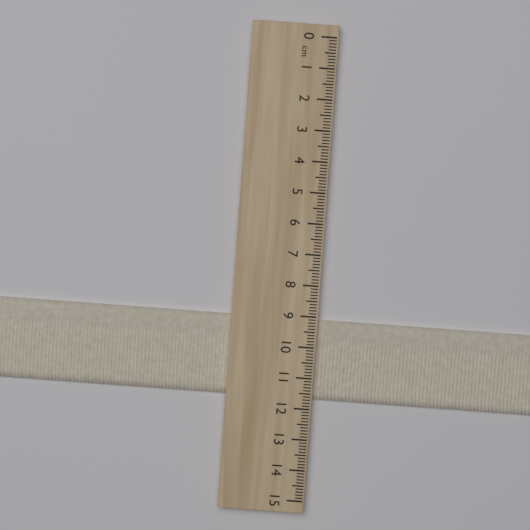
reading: 11.7 cm
